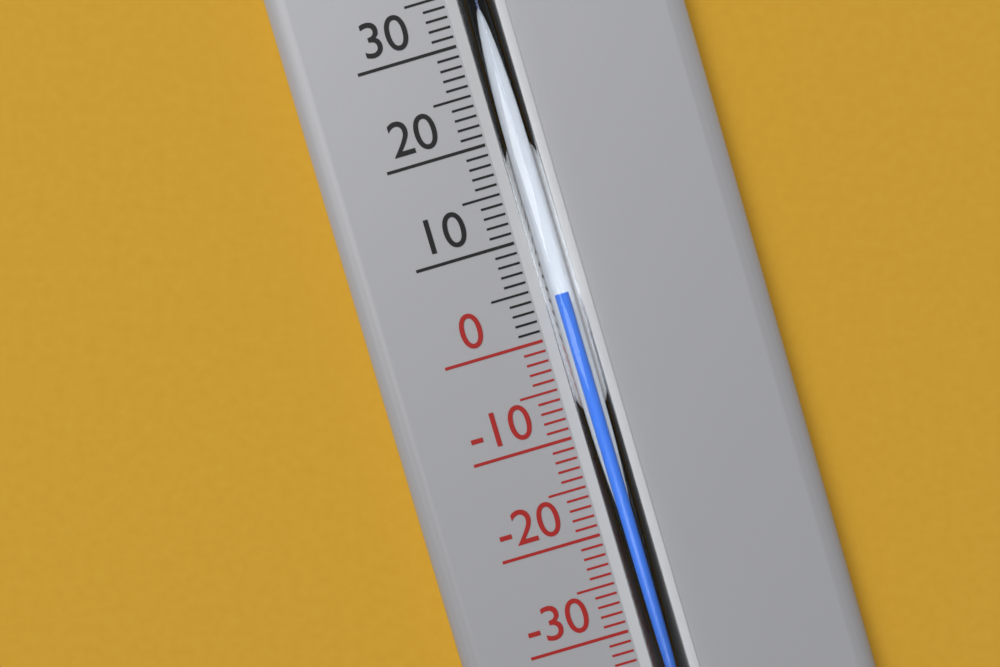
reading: 4 °C
